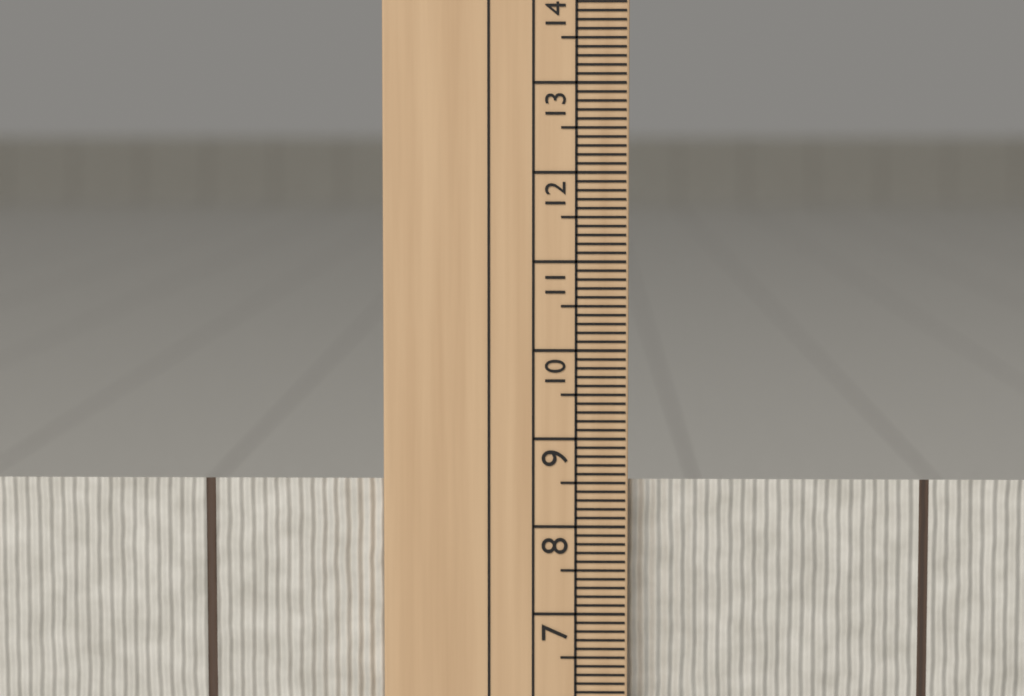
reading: 8.5 cm
